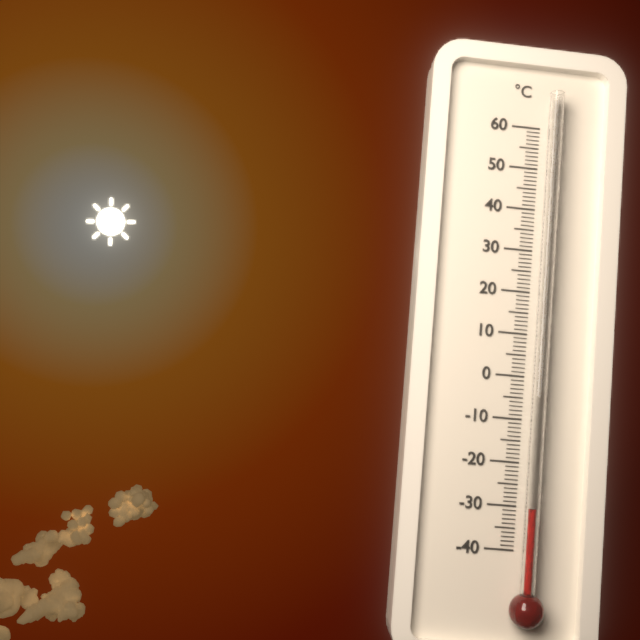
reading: -30 °C
